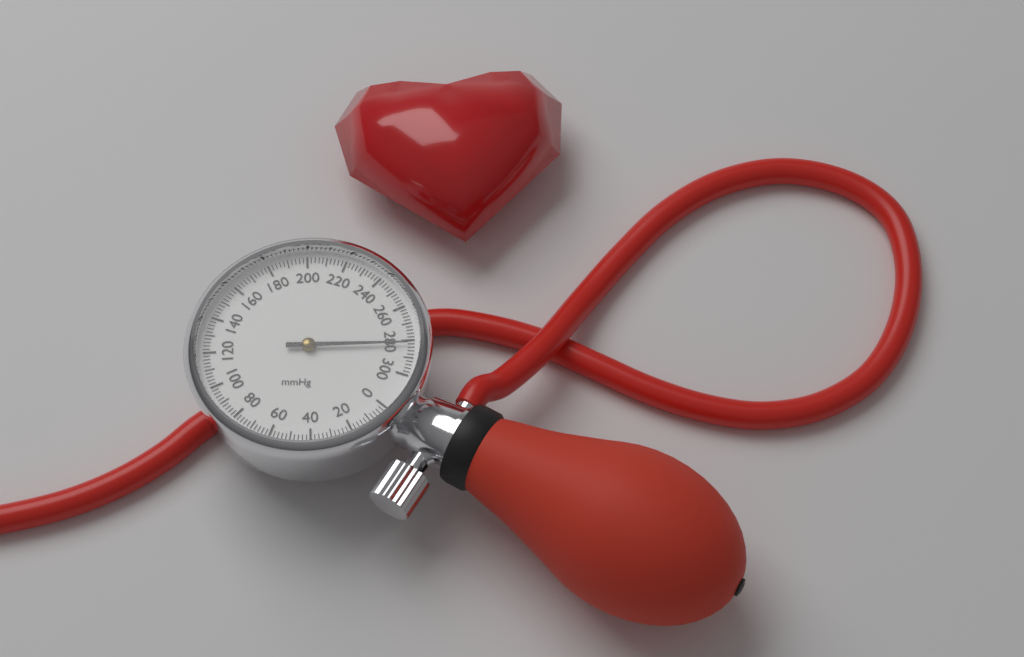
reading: 282 mmHg
